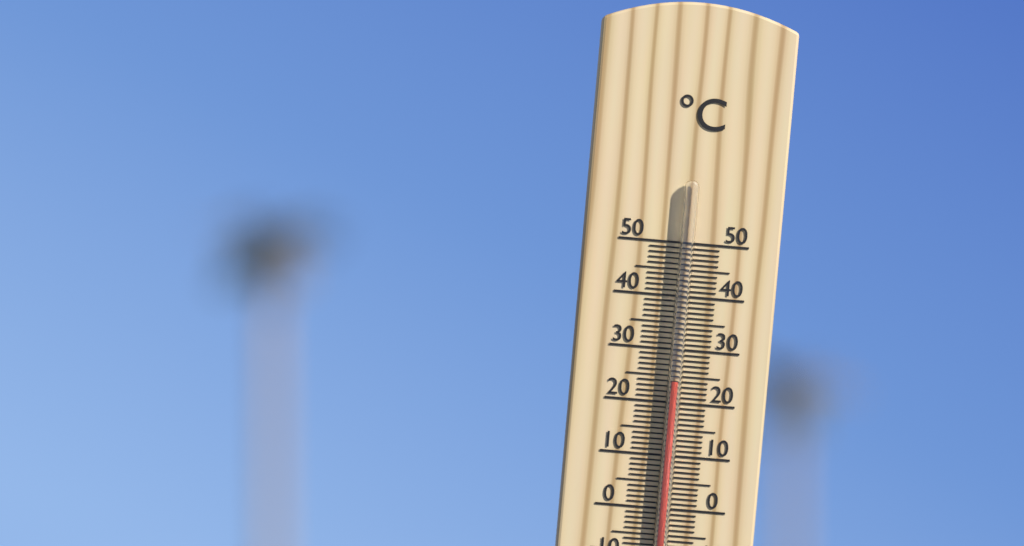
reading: 24 °C
